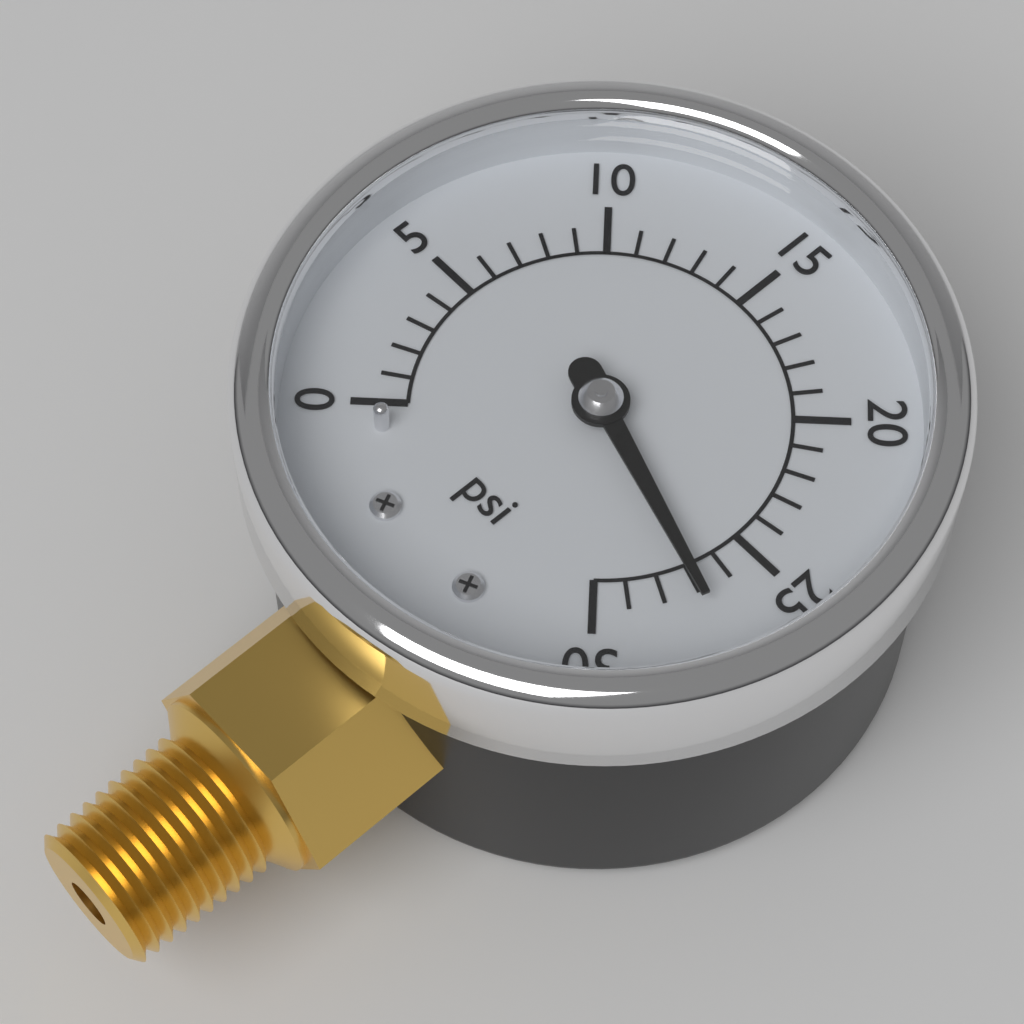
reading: 27 psi
